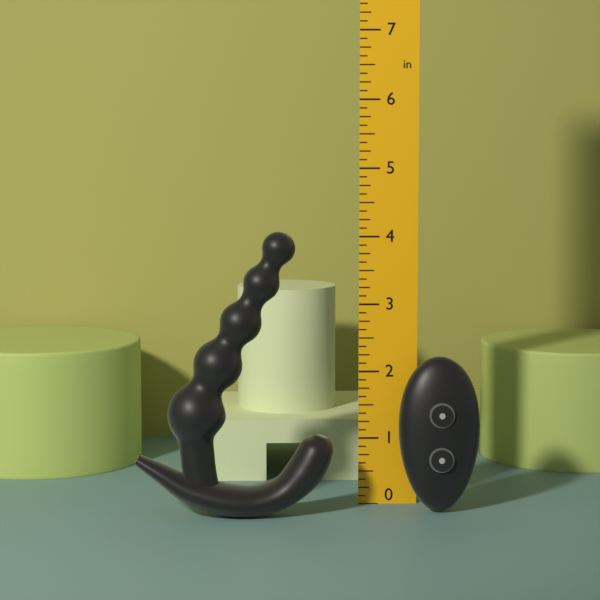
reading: 4.125 in
